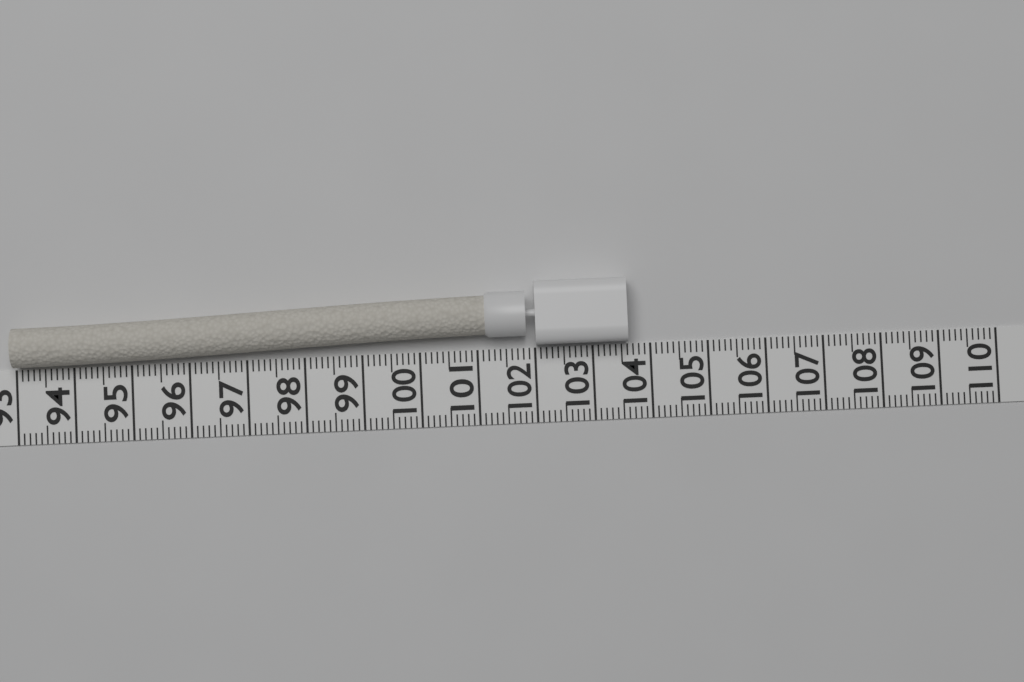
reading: 103.6 (no unit)
